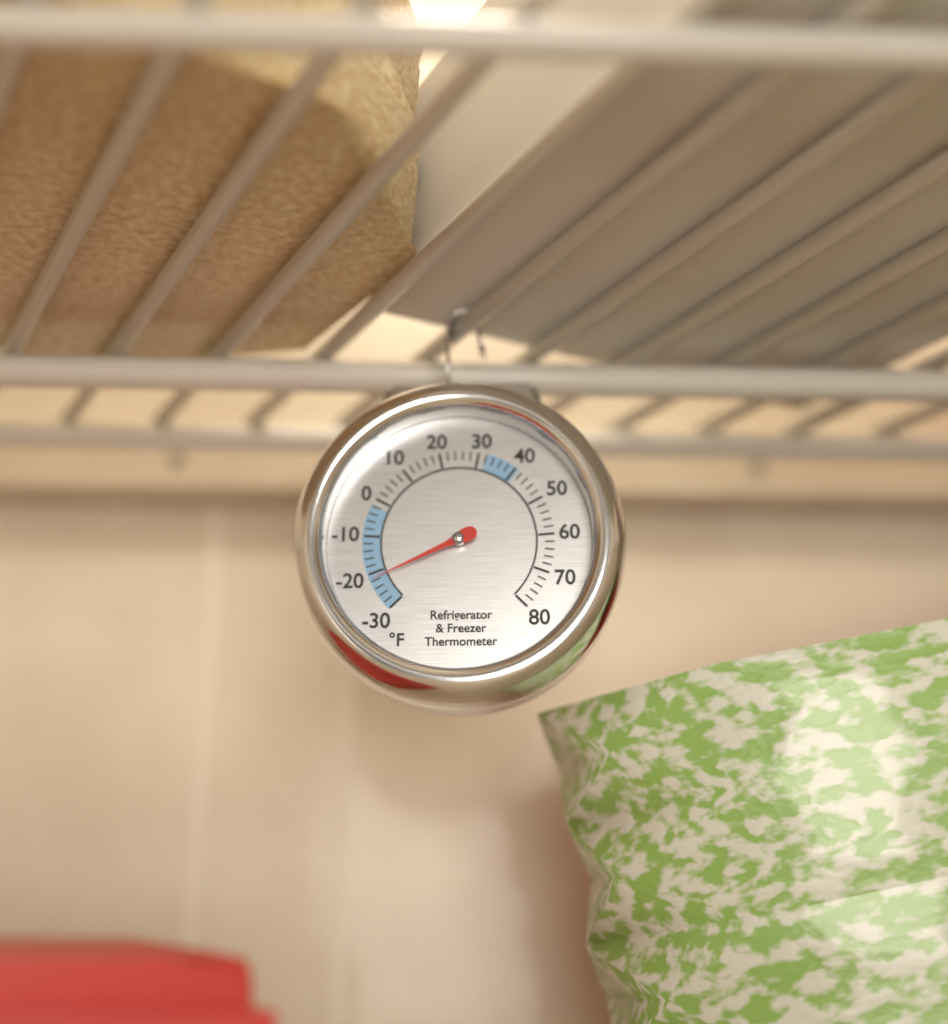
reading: -22 °F
